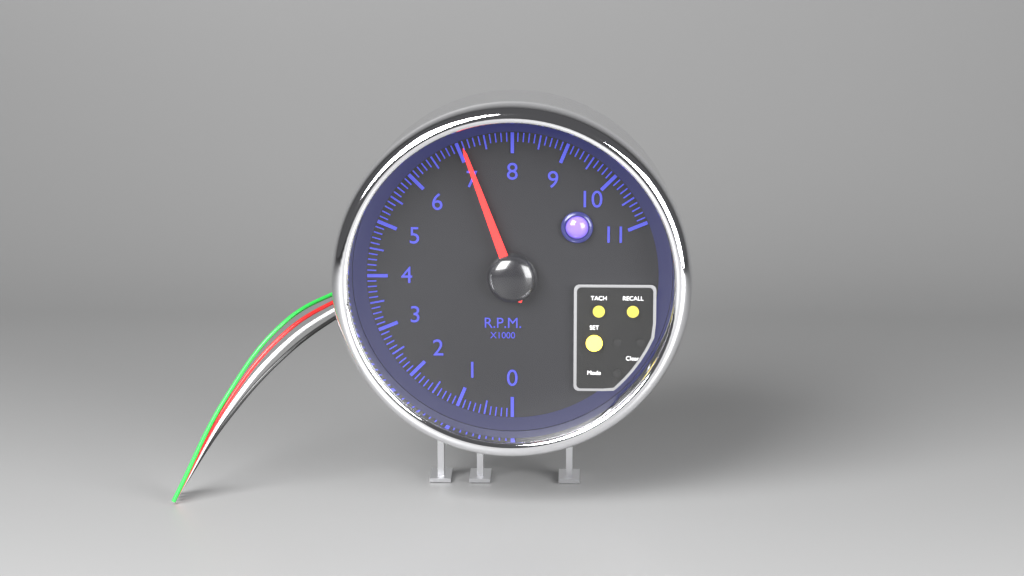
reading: 7.1 rpm x1000
